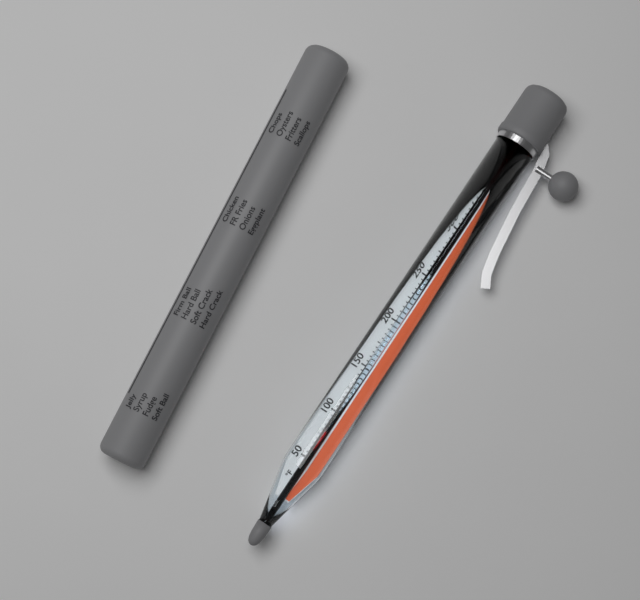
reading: 80 °F
